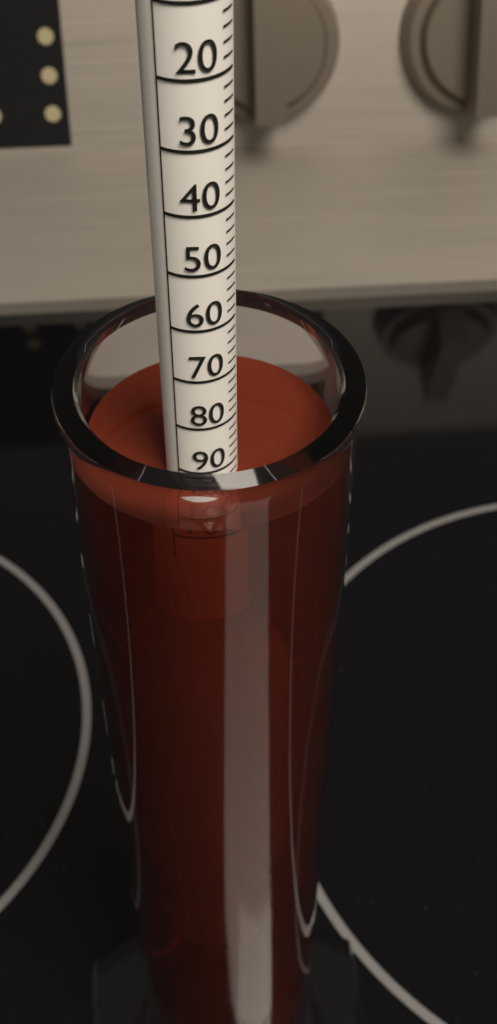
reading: 94 (no unit)
